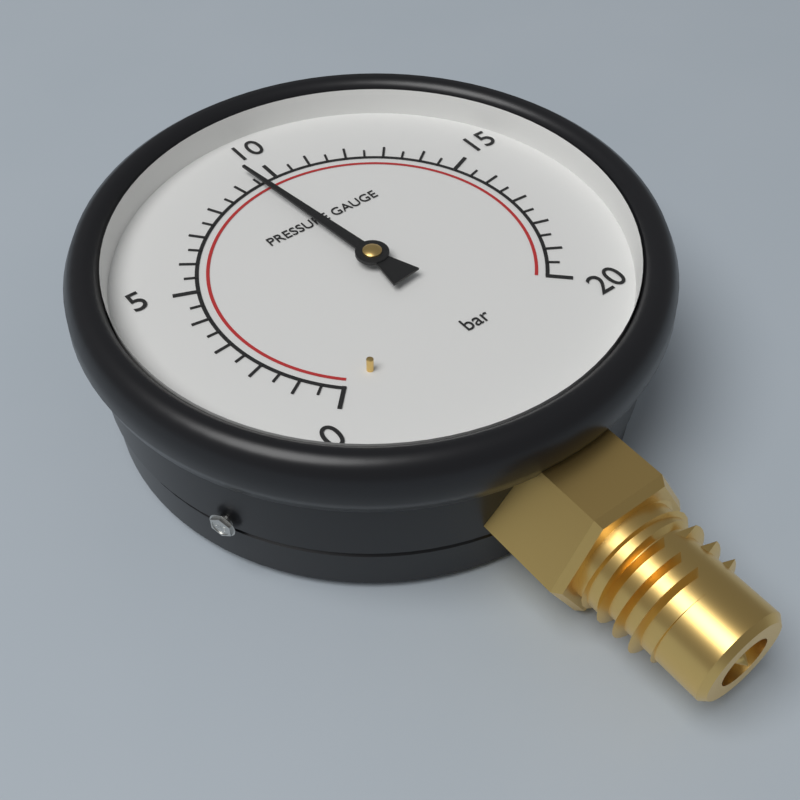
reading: 9.5 bar
